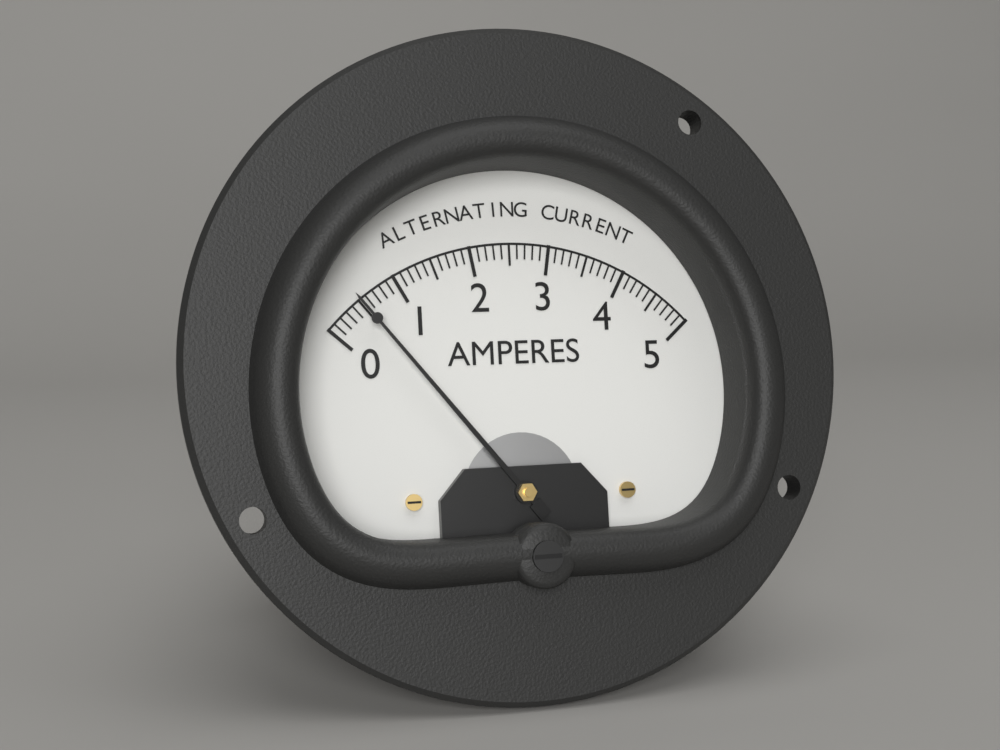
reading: 0.5 A
